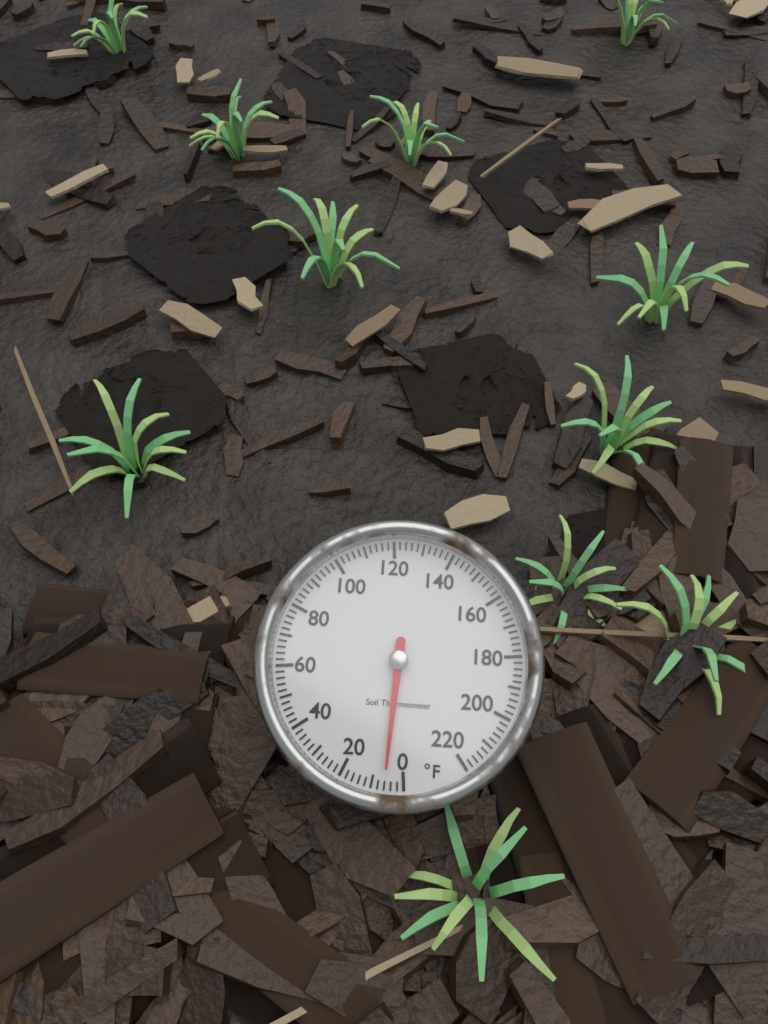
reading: 6 °F
